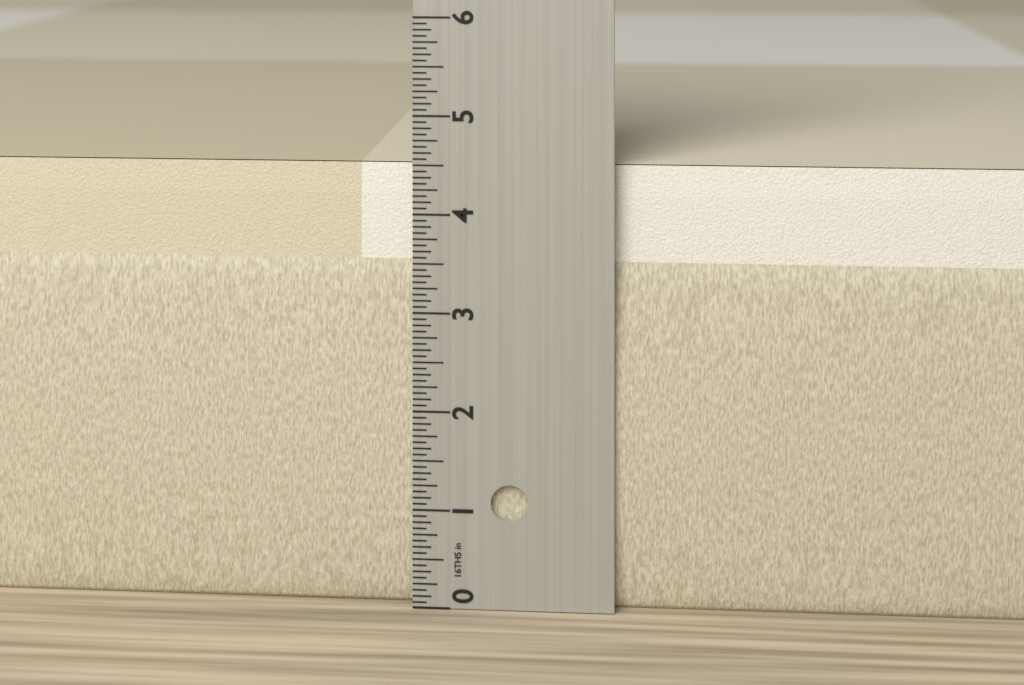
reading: 4.5000 in
